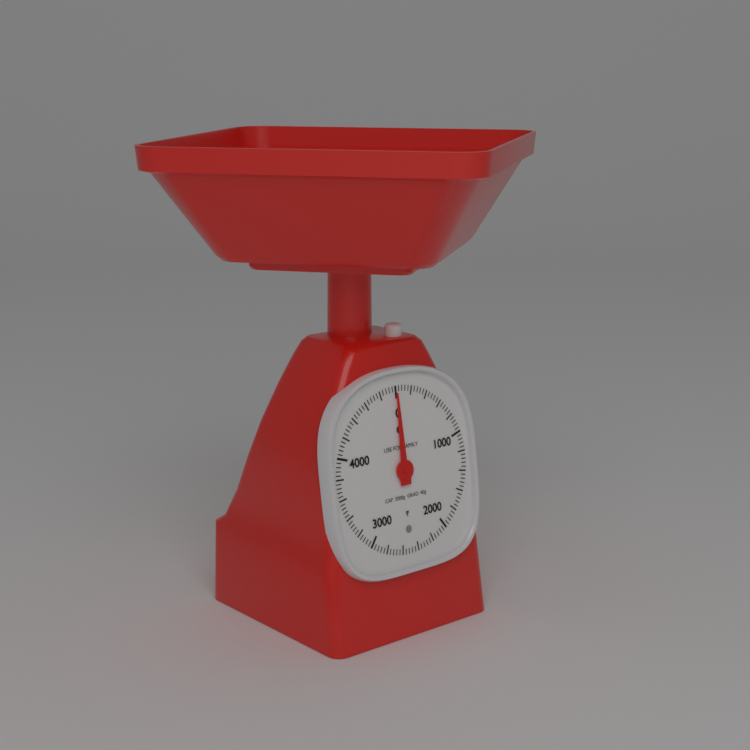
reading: 0 g
